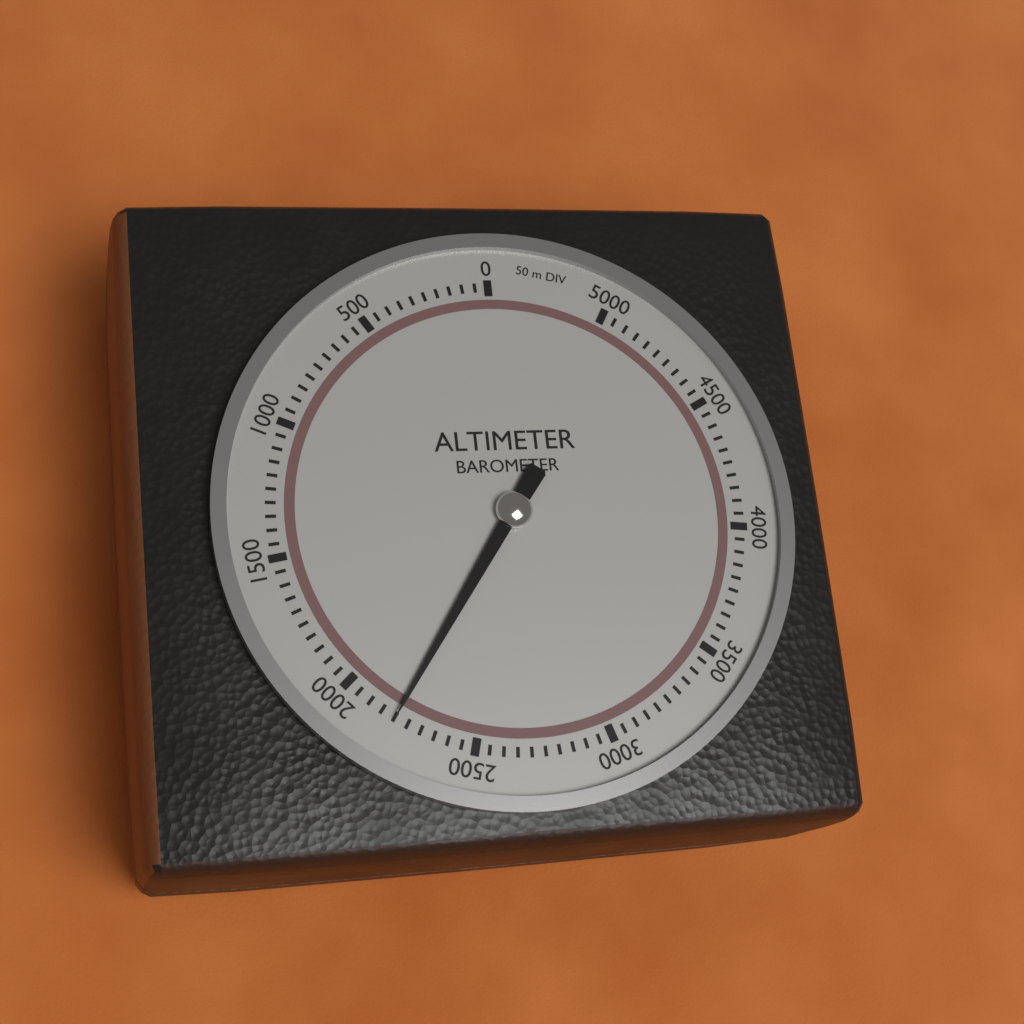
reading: 2200 m
